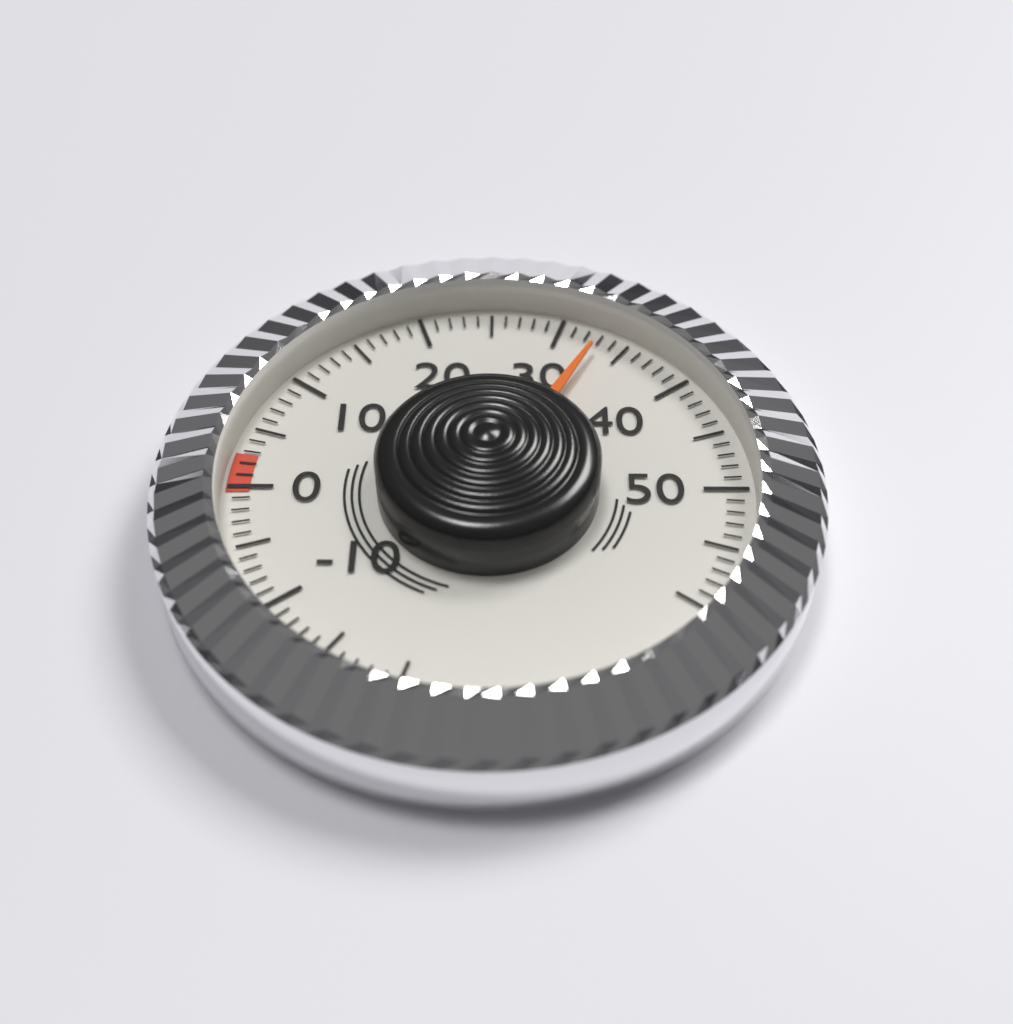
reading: 33 (no unit)
